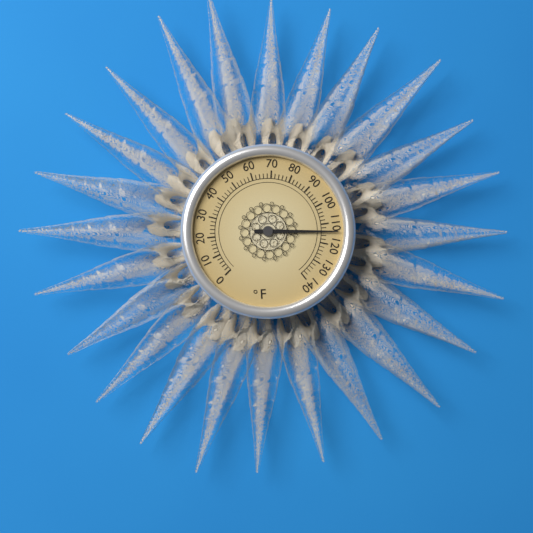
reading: 114 °F
